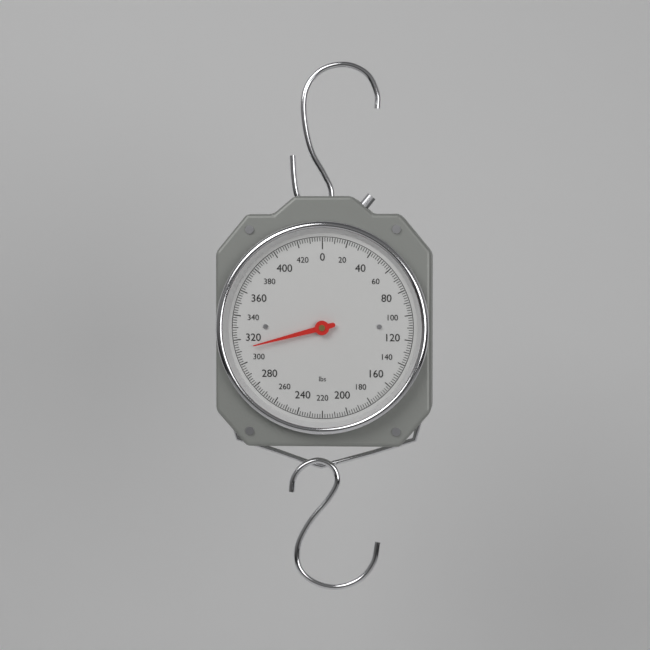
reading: 312 lbs
